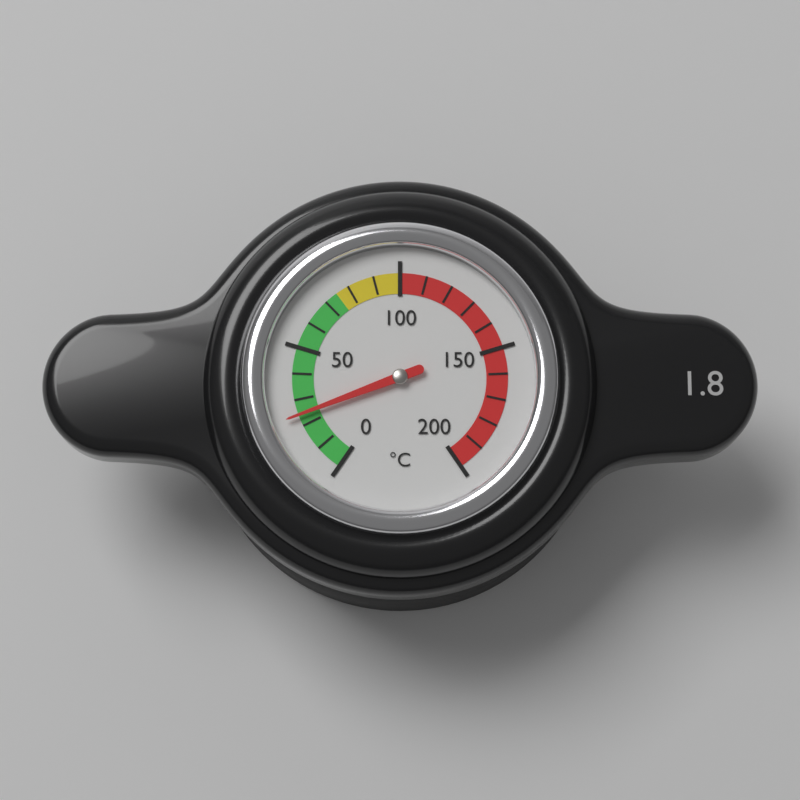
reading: 24 °C
